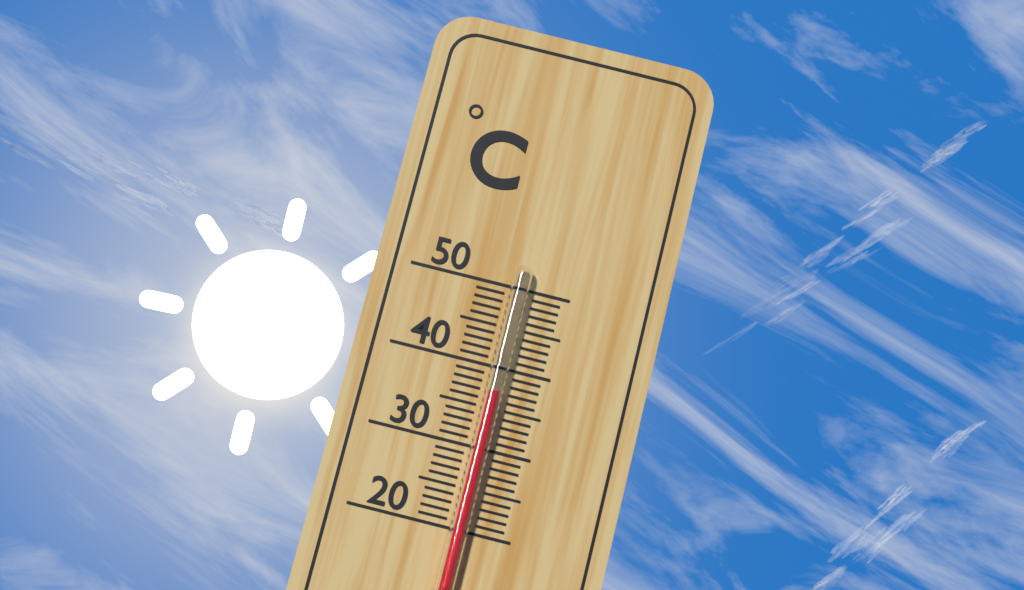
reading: 37 °C
